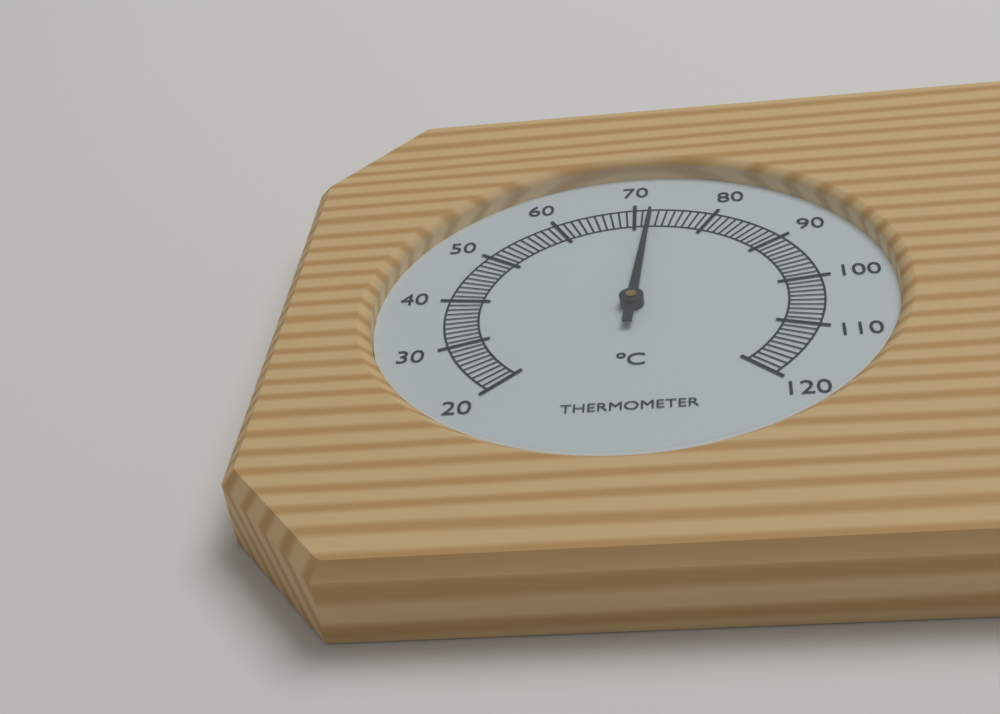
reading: 72 °C
